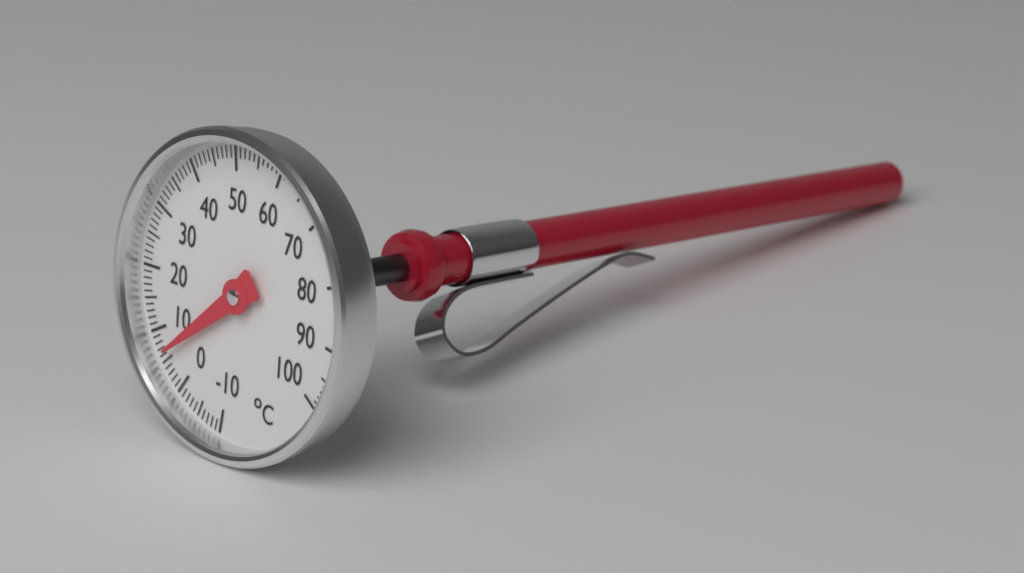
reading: 6 °C
